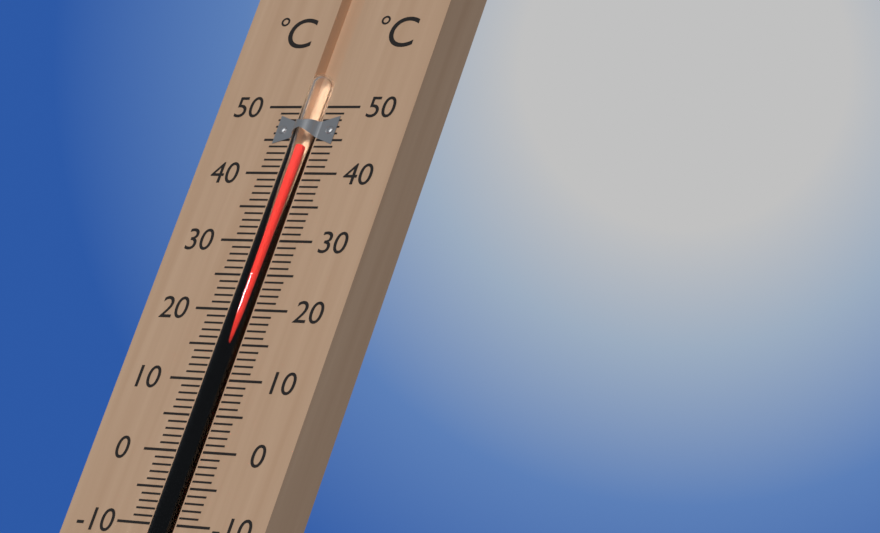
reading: 44 °C
